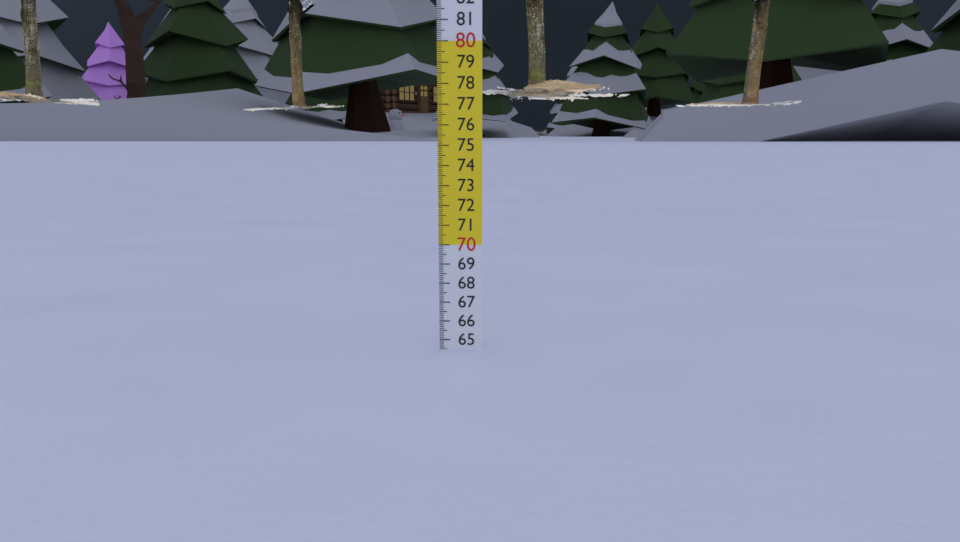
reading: 64.5 cm
